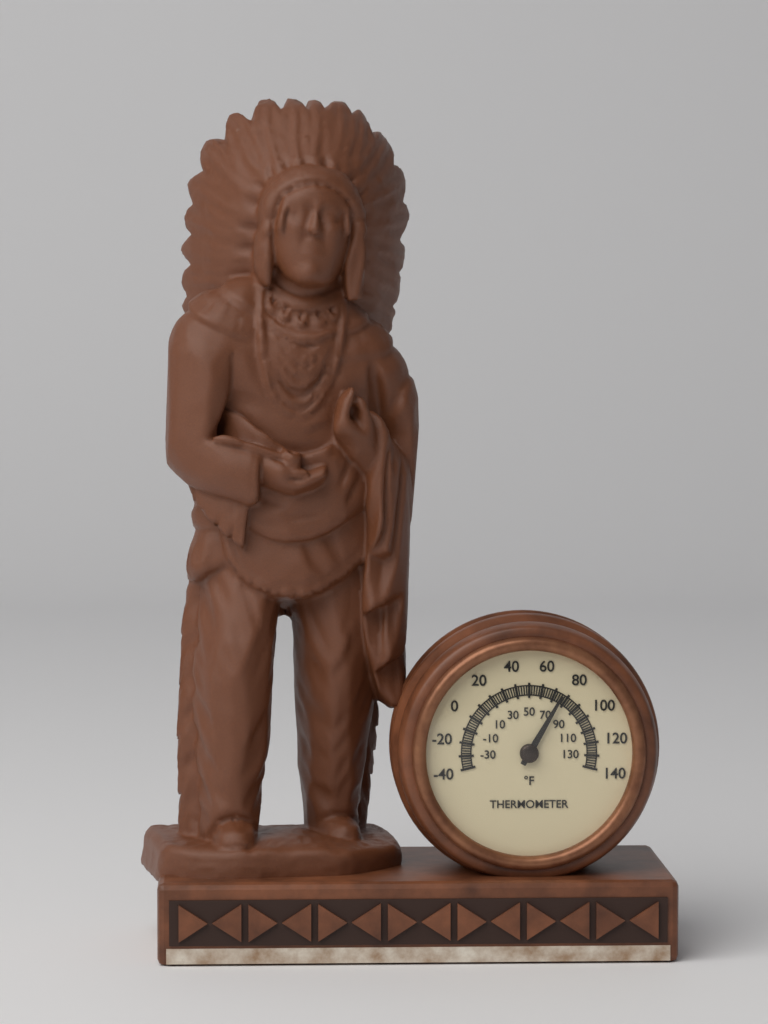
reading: 76 °F
